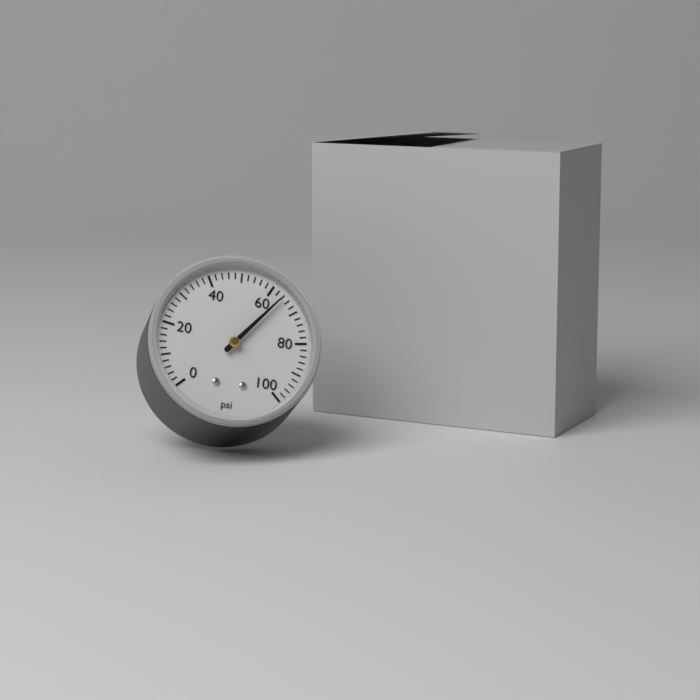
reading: 64 psi
